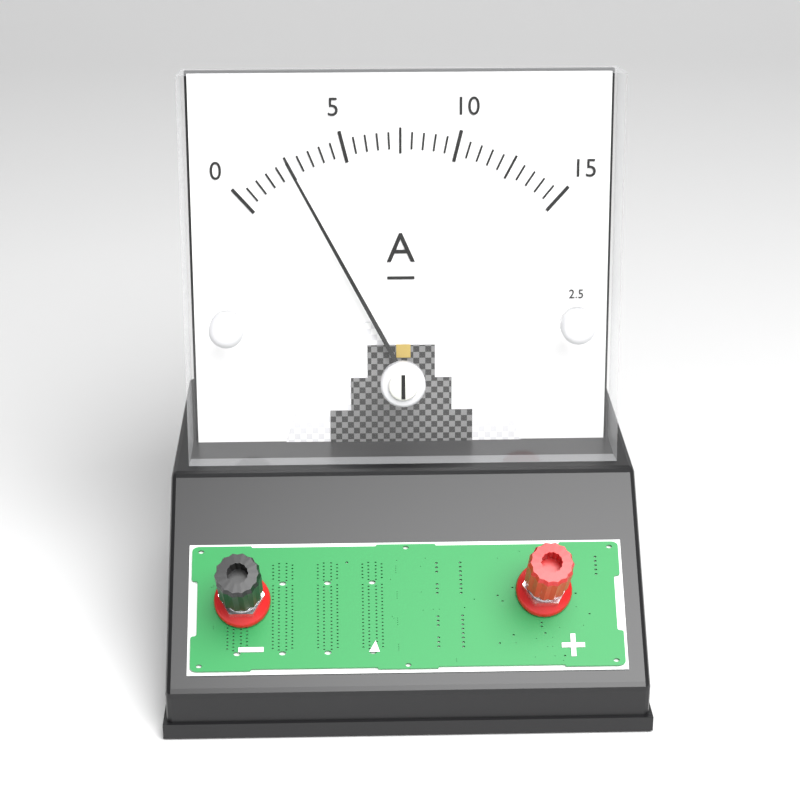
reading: 2.5 A
